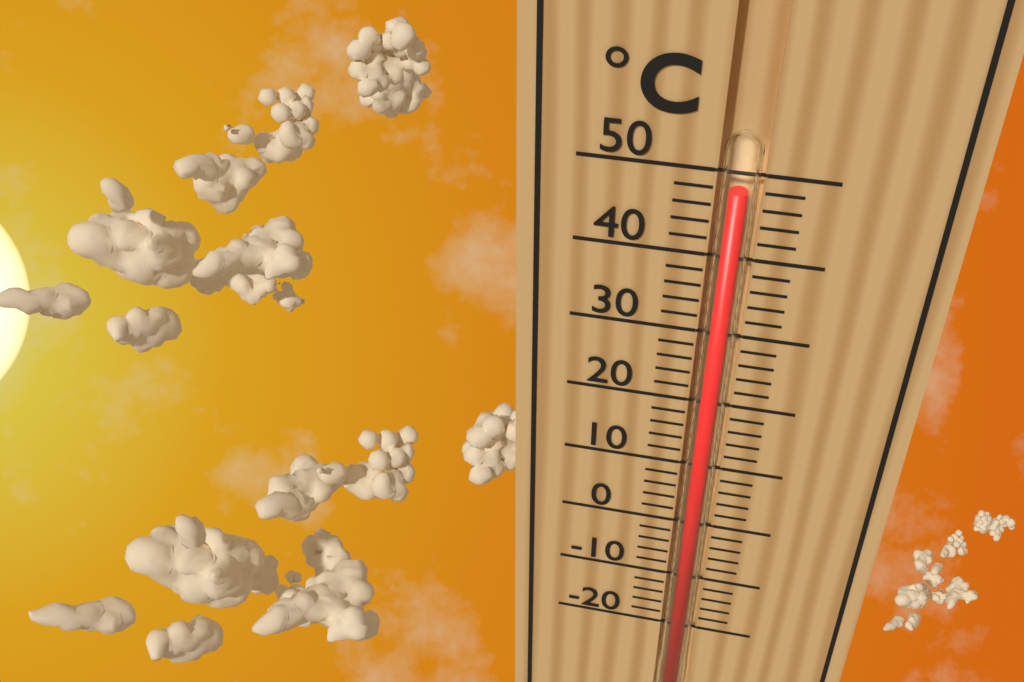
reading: 48 °C
